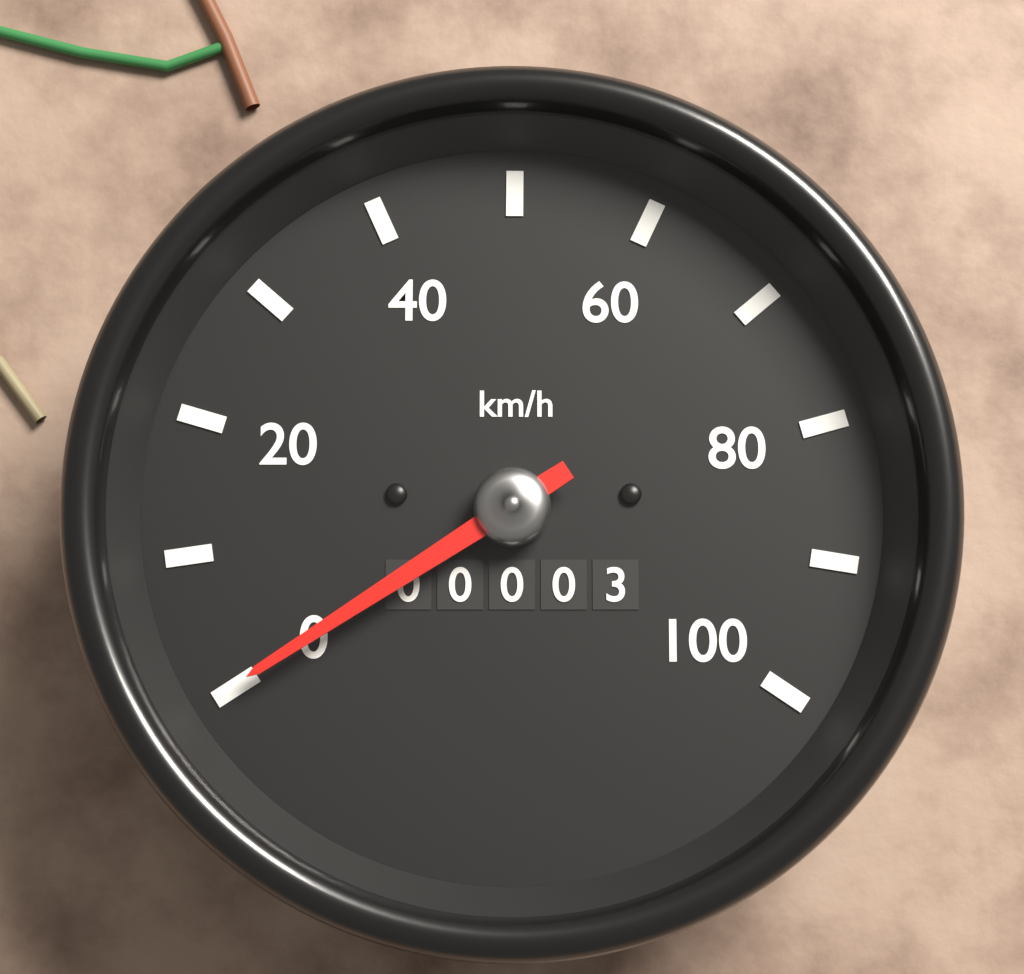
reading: 0 km/h
